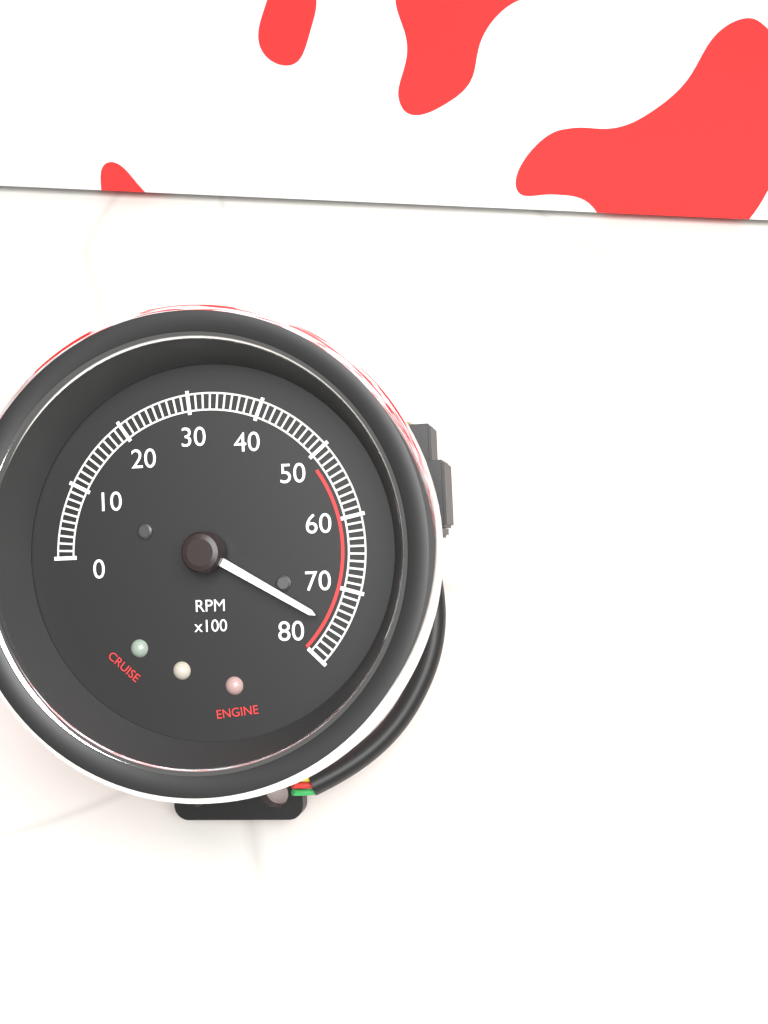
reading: 7500 RPM
